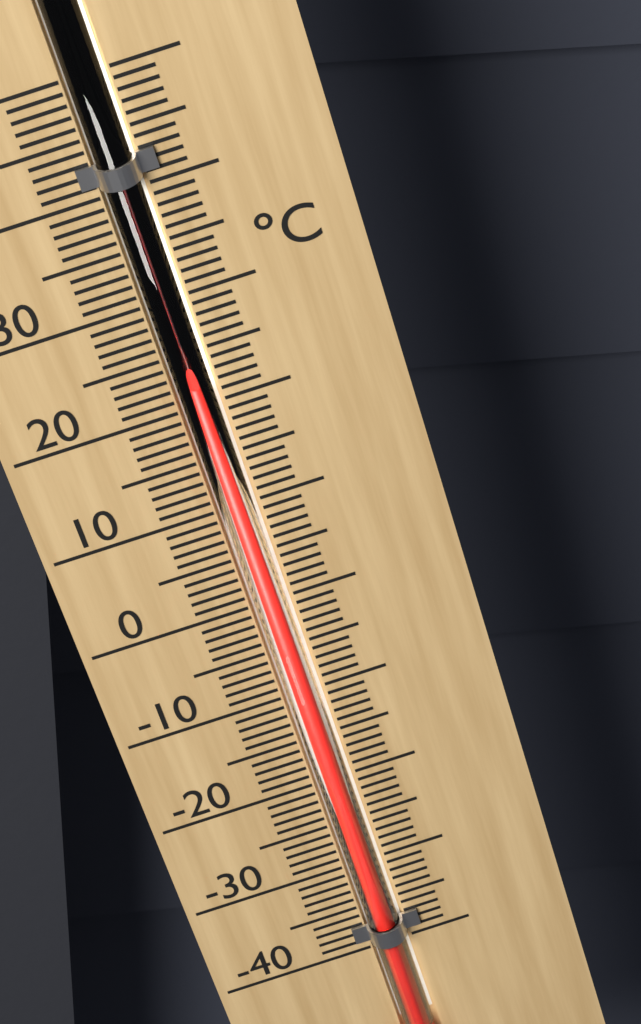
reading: 22 °C
